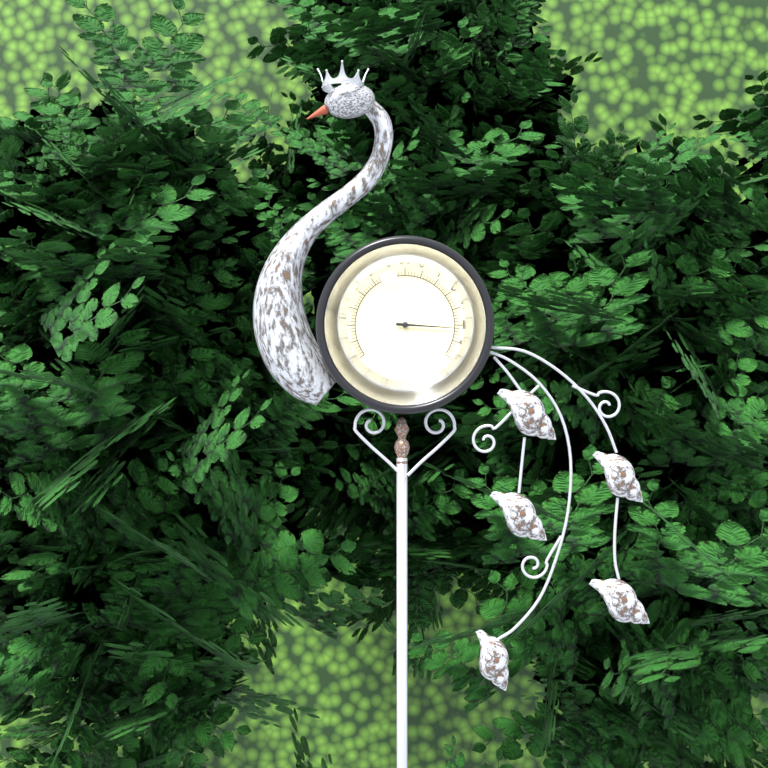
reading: 102 °F
